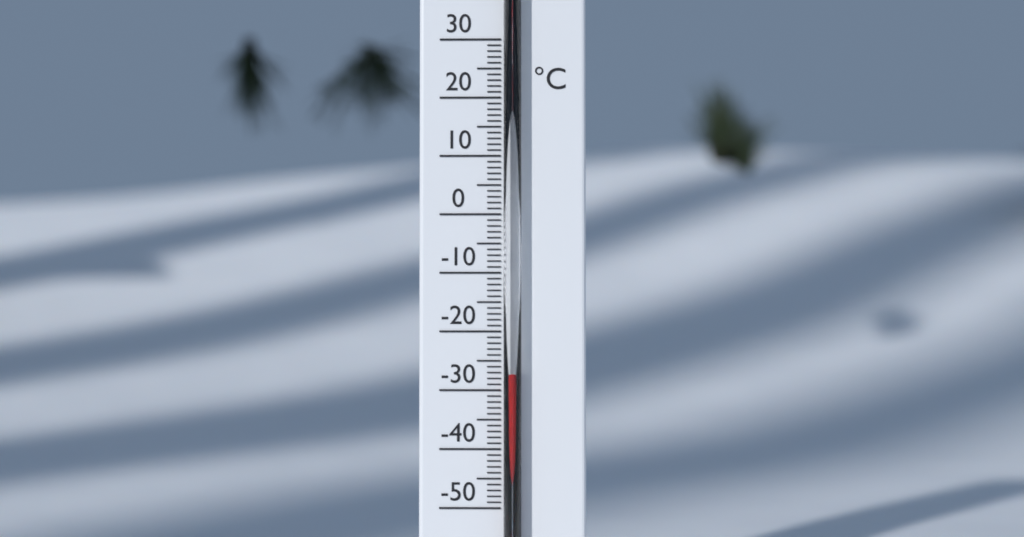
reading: -27 °C
